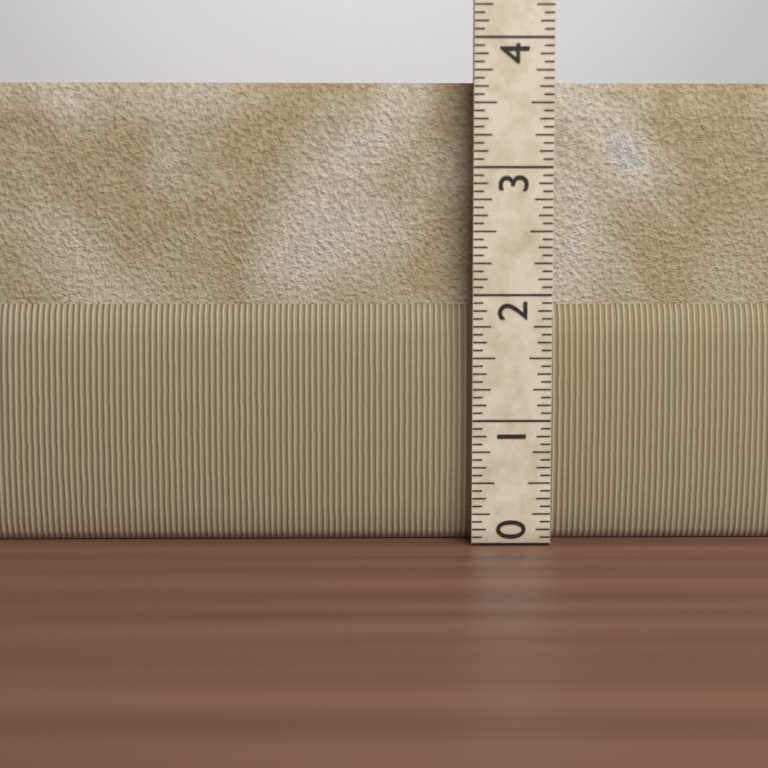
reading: 3.6875 (no unit)
